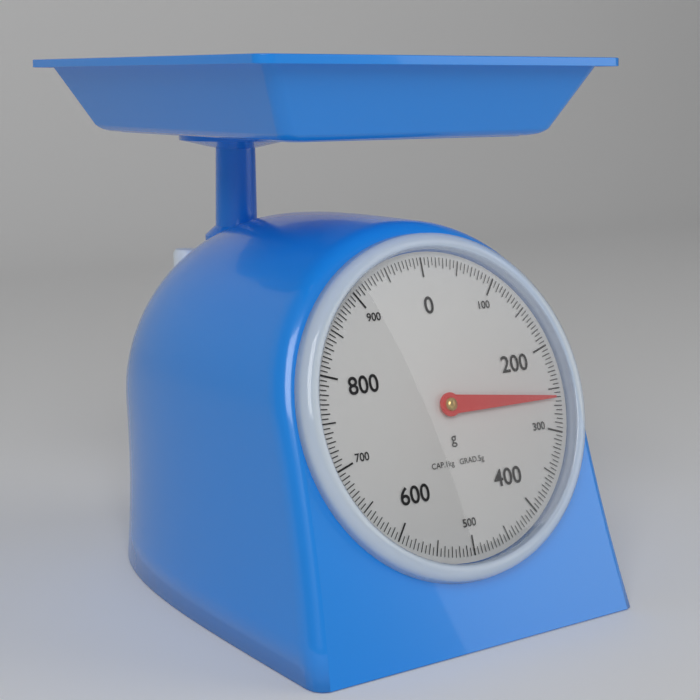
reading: 260 g
